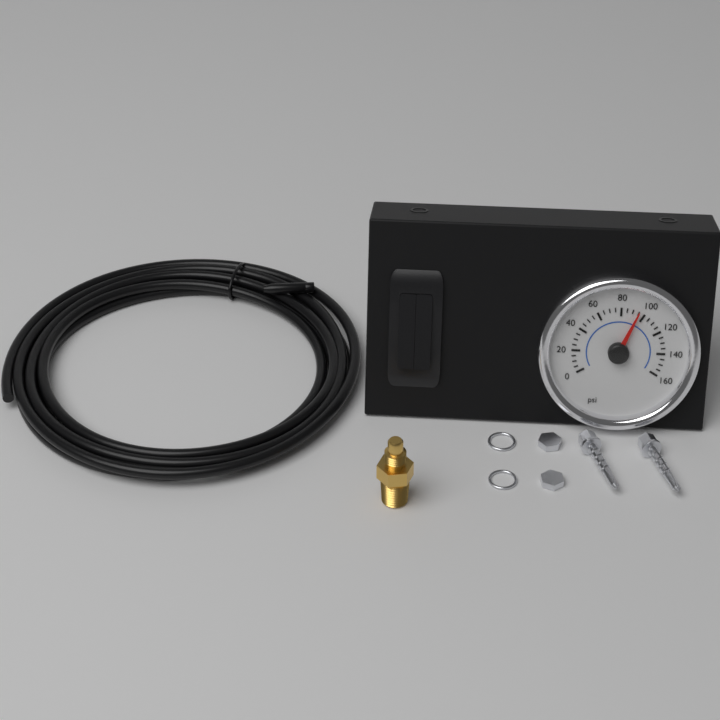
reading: 95 psi
